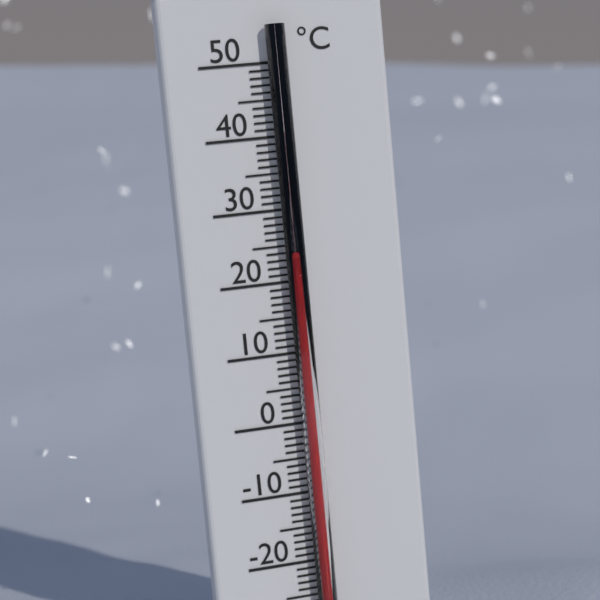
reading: 23 °C
